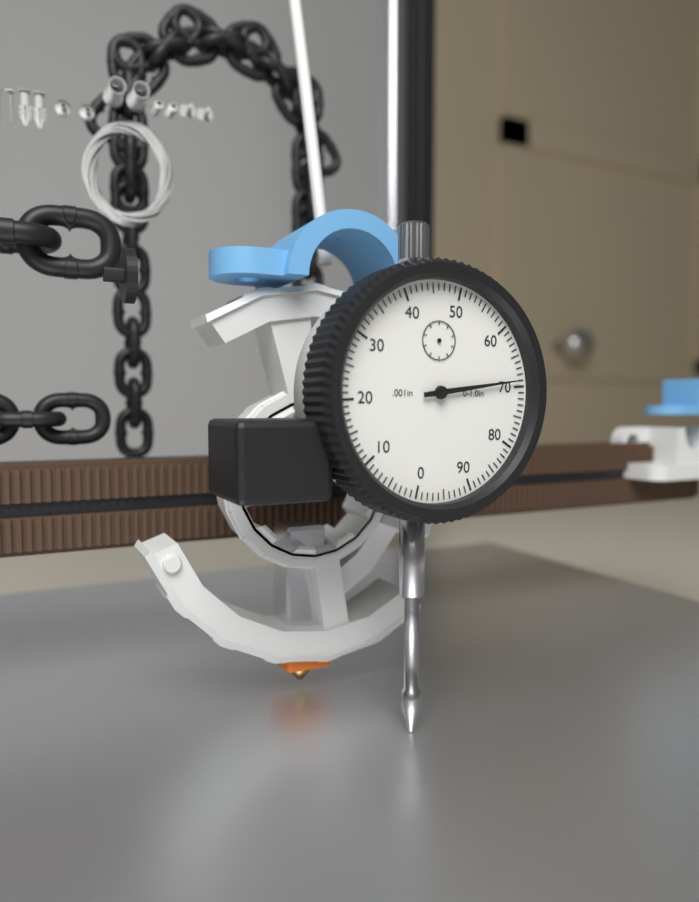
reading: 0.069 in
